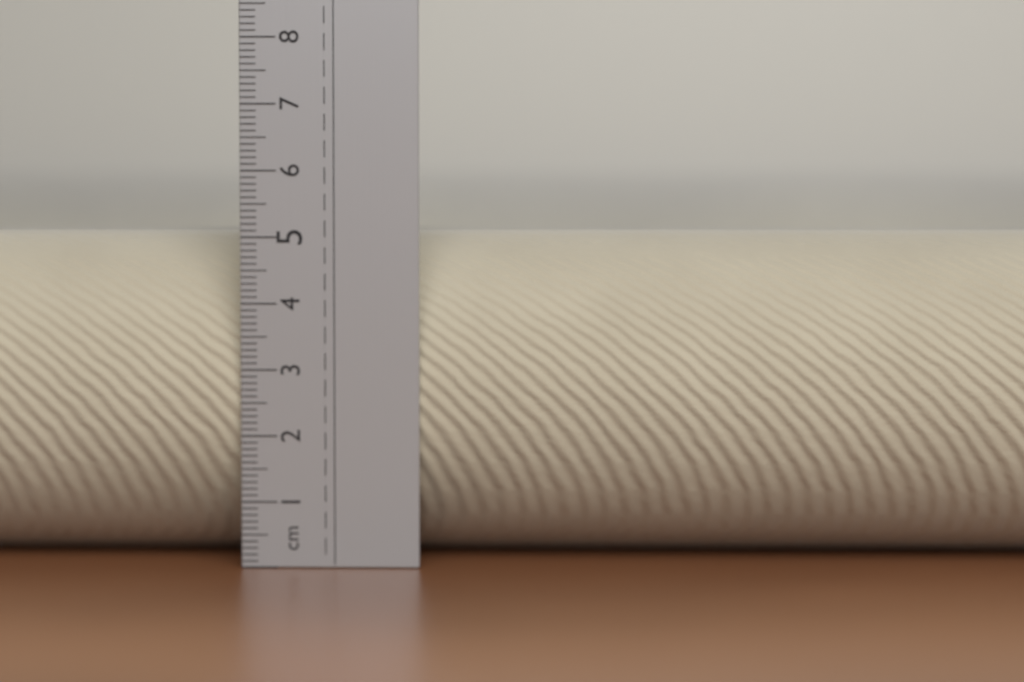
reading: 5.1 cm
